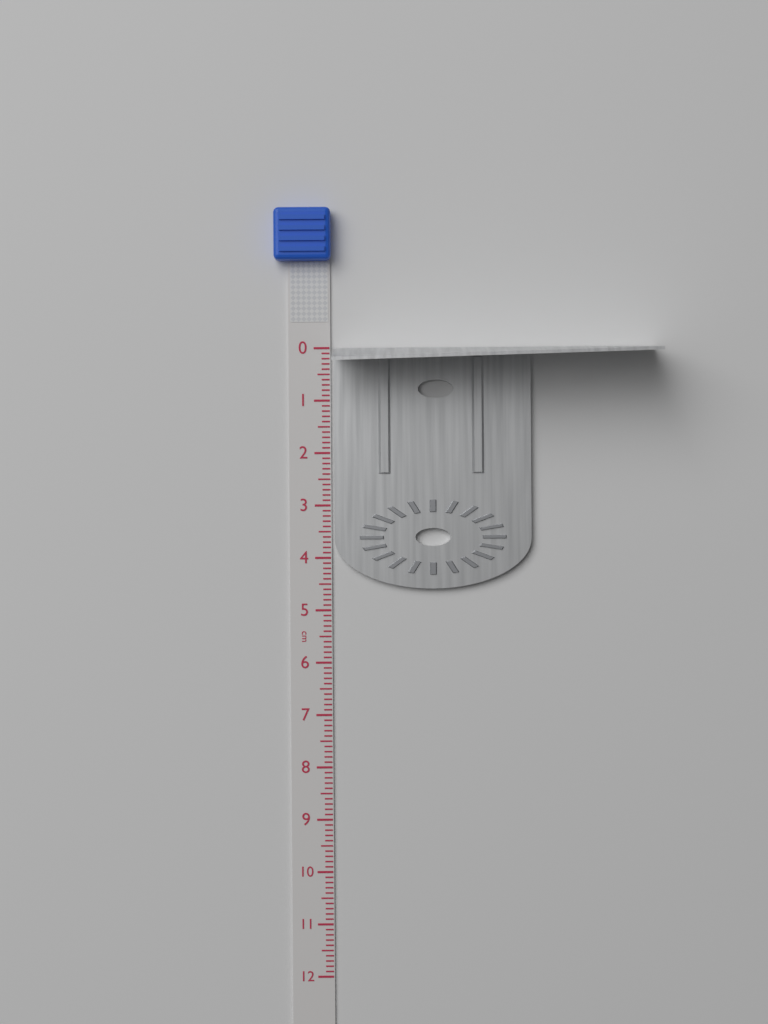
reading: 4.6 cm
